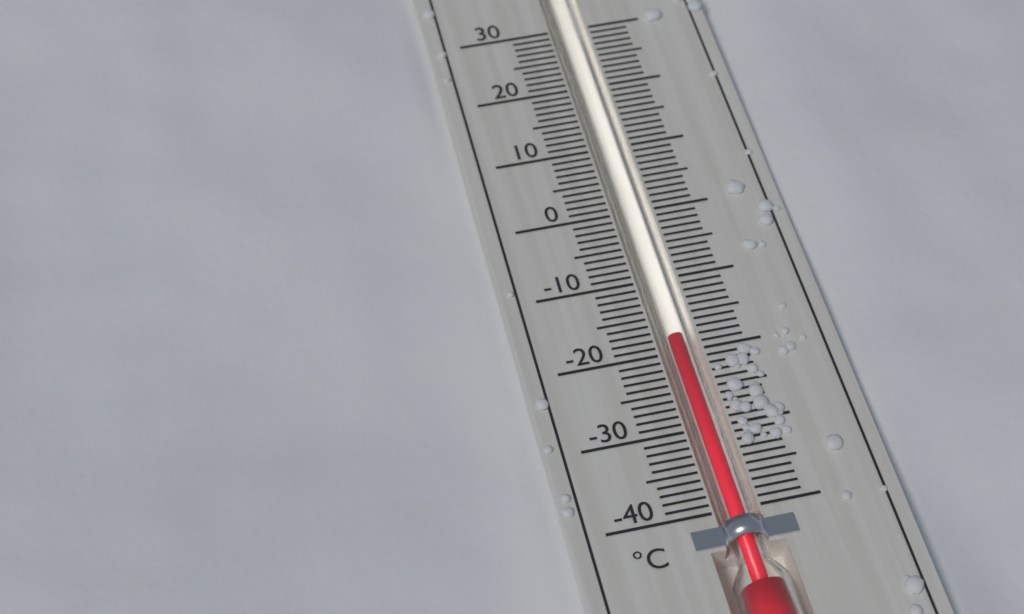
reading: -18 °C
